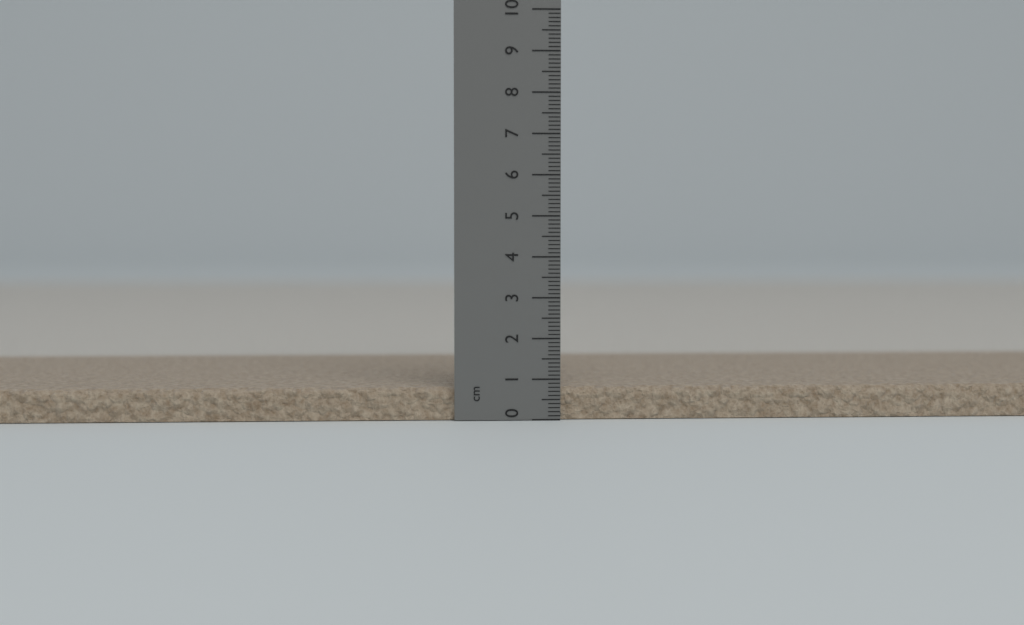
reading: 0.8 cm
